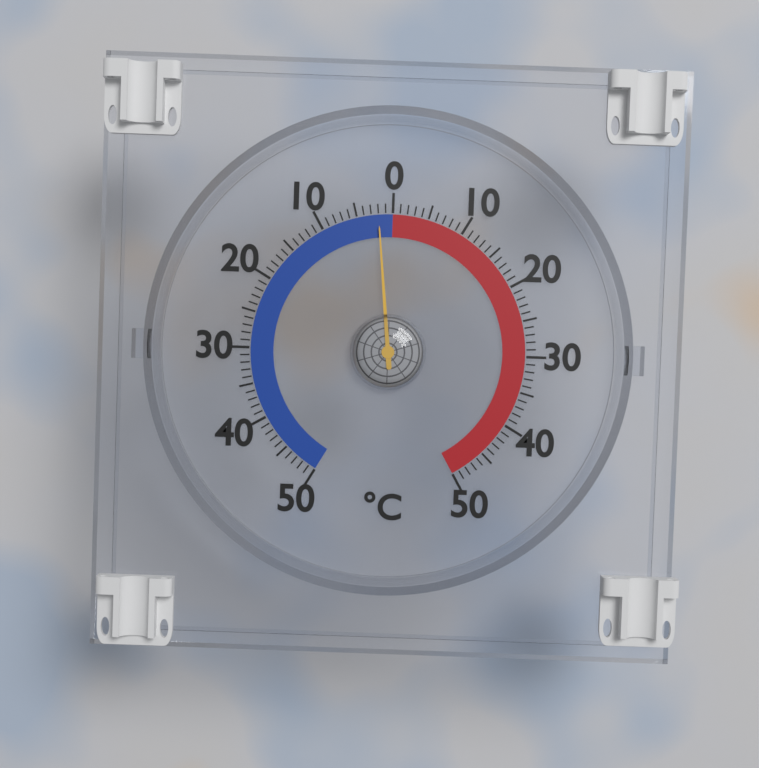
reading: -2 °C
